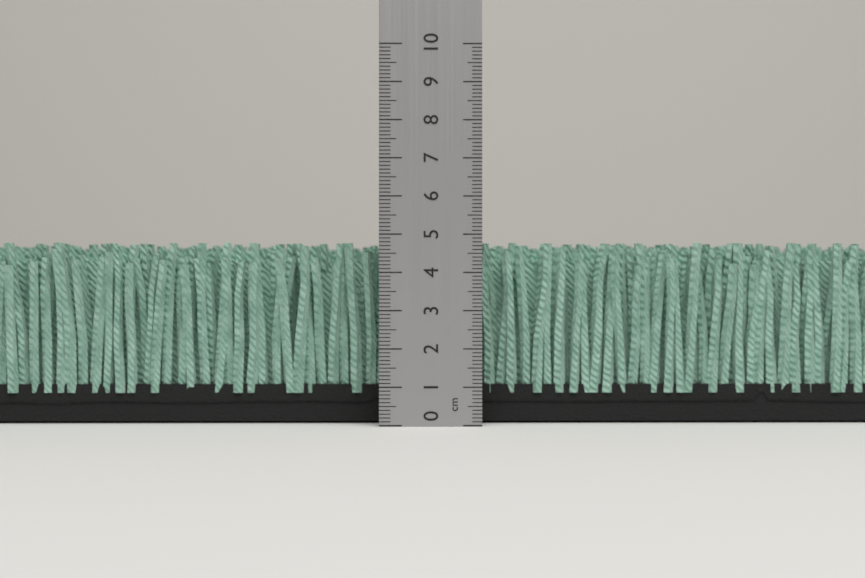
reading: 4.8 cm
